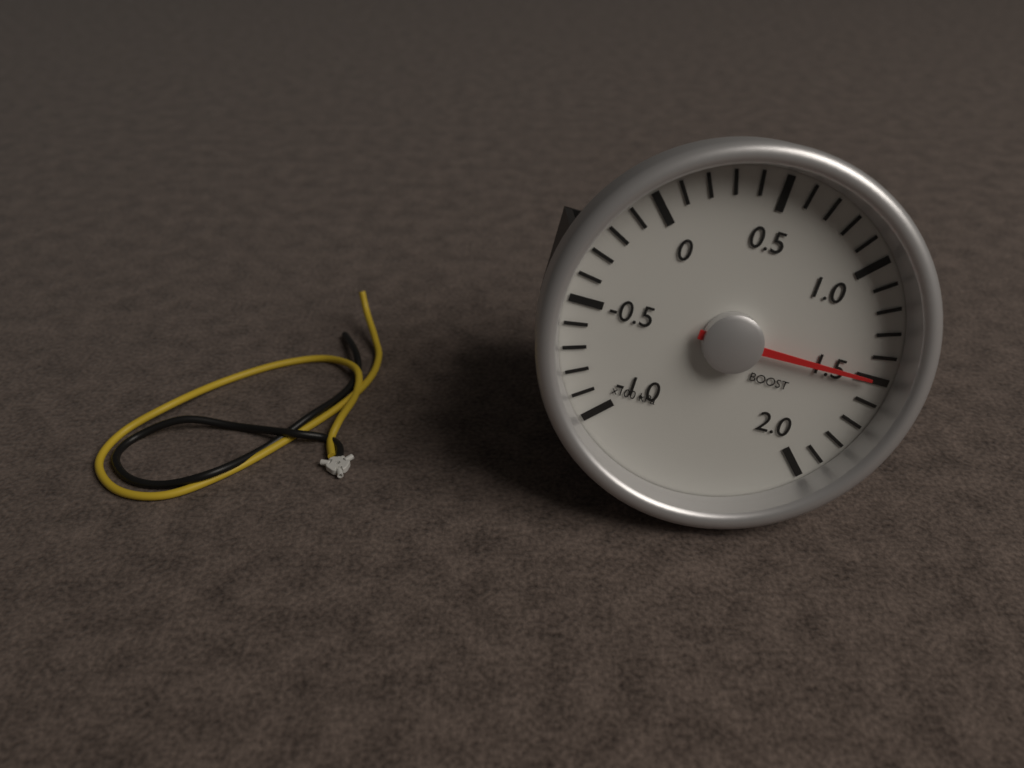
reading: 150 kPa
